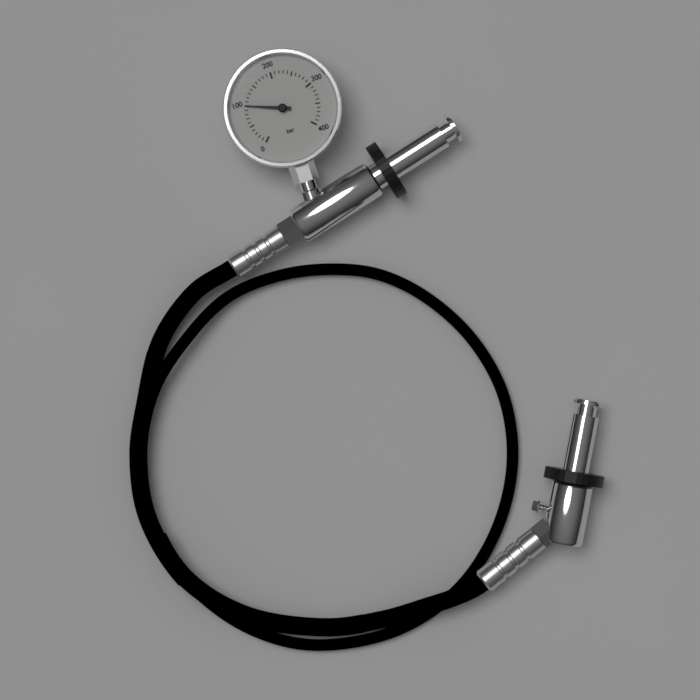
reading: 100 bar
